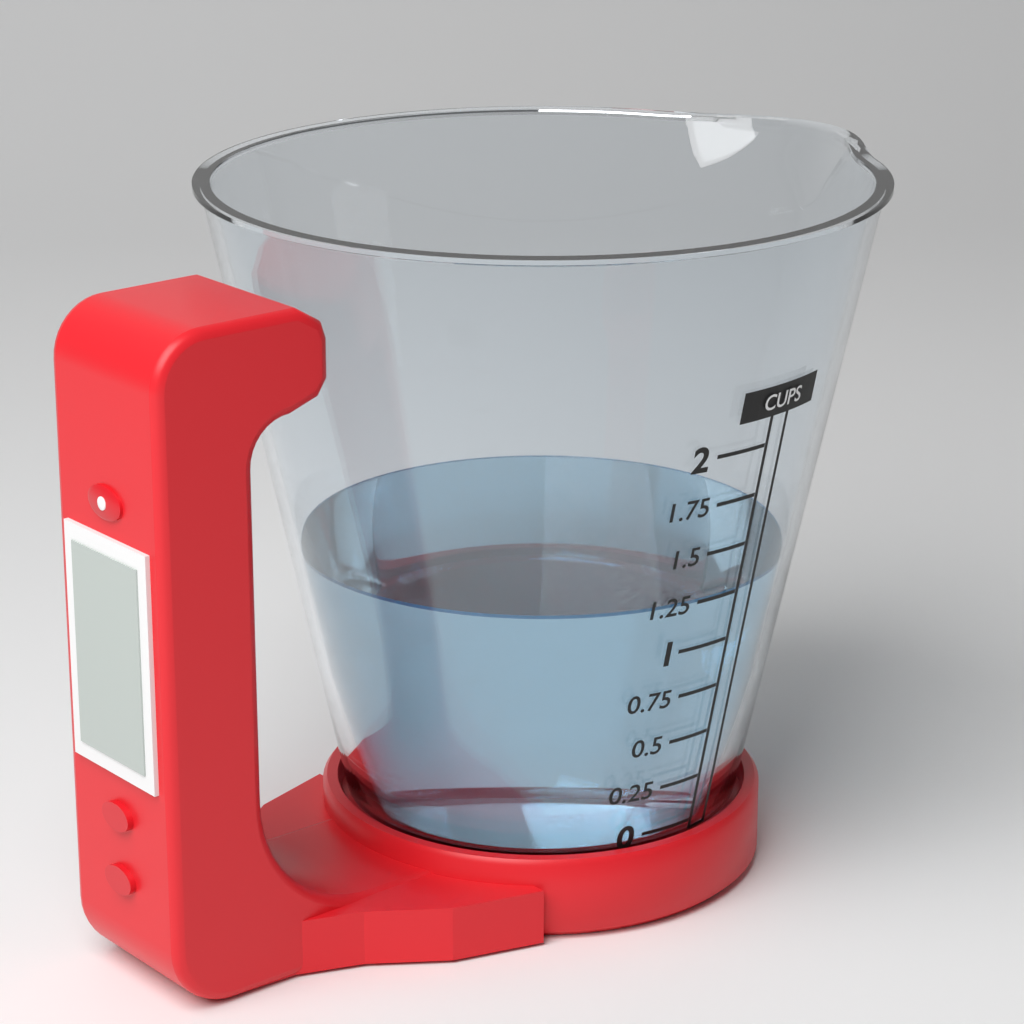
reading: 1.25 cups
